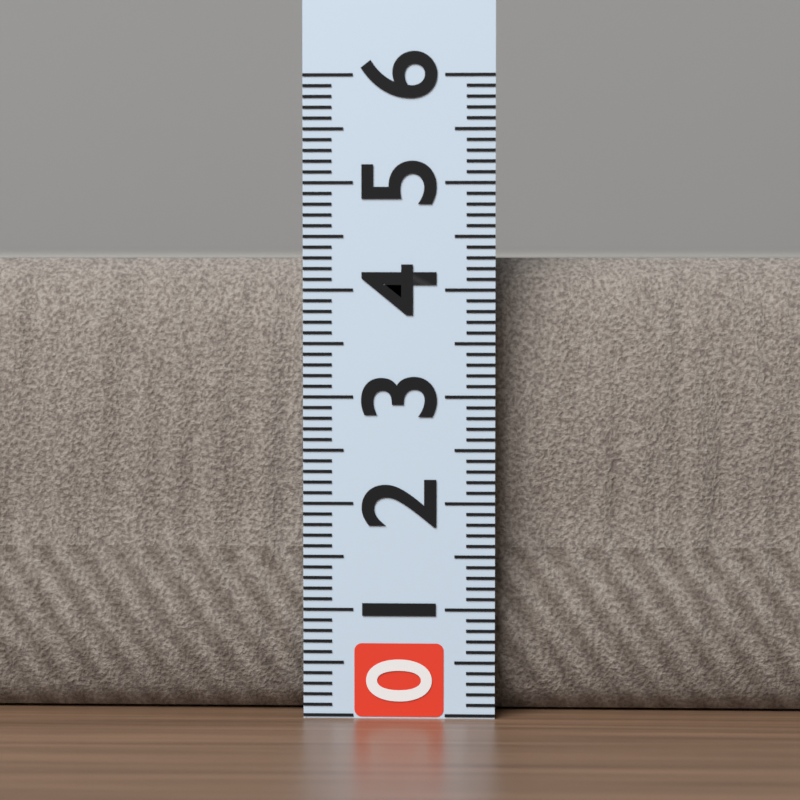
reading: 4.3 (no unit)
